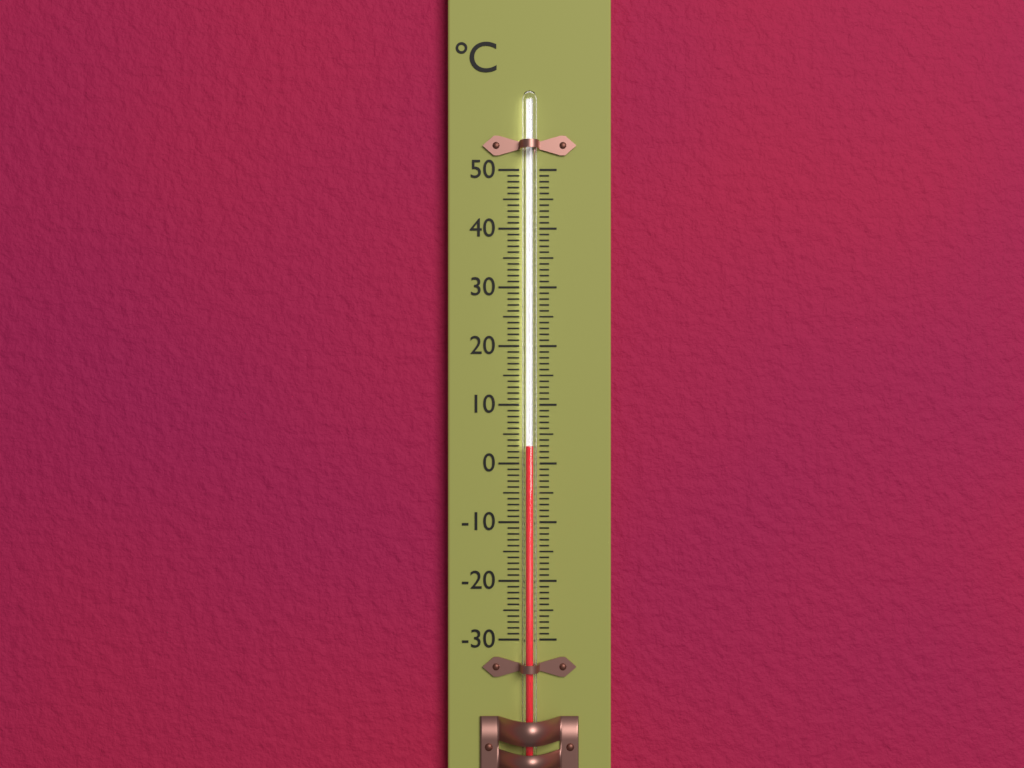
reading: 3 °C
